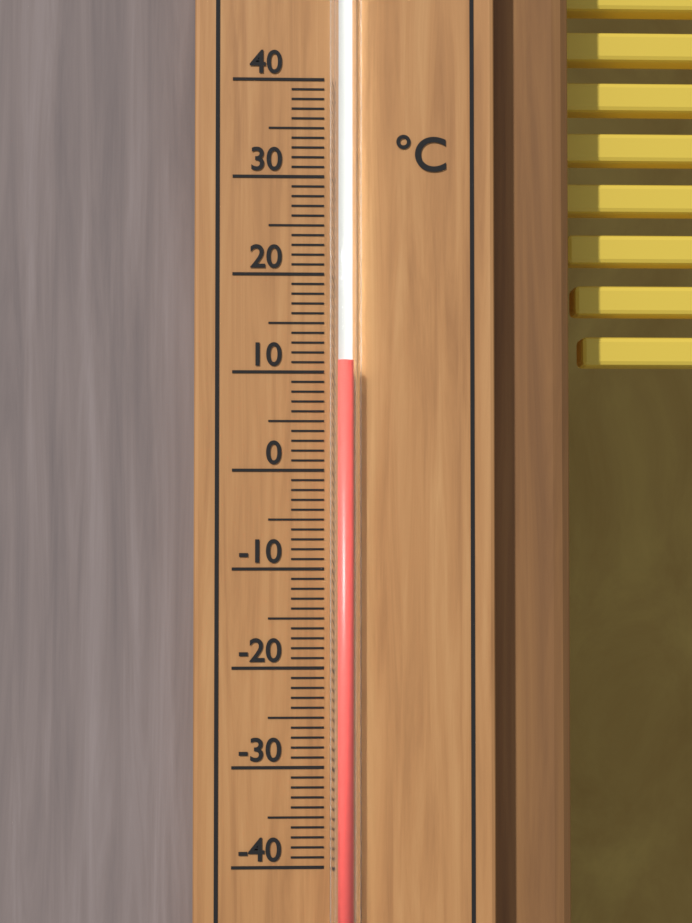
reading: 11 °C
